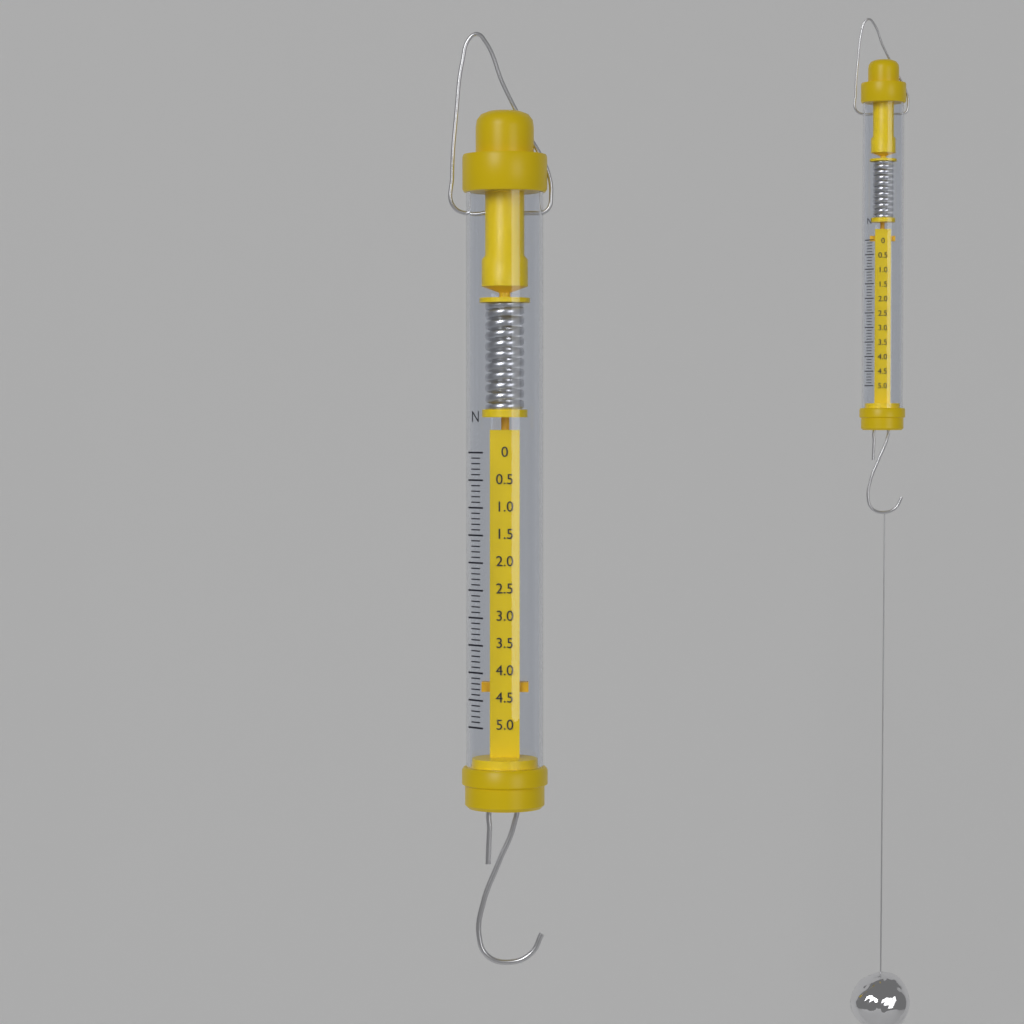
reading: 4.4 N
